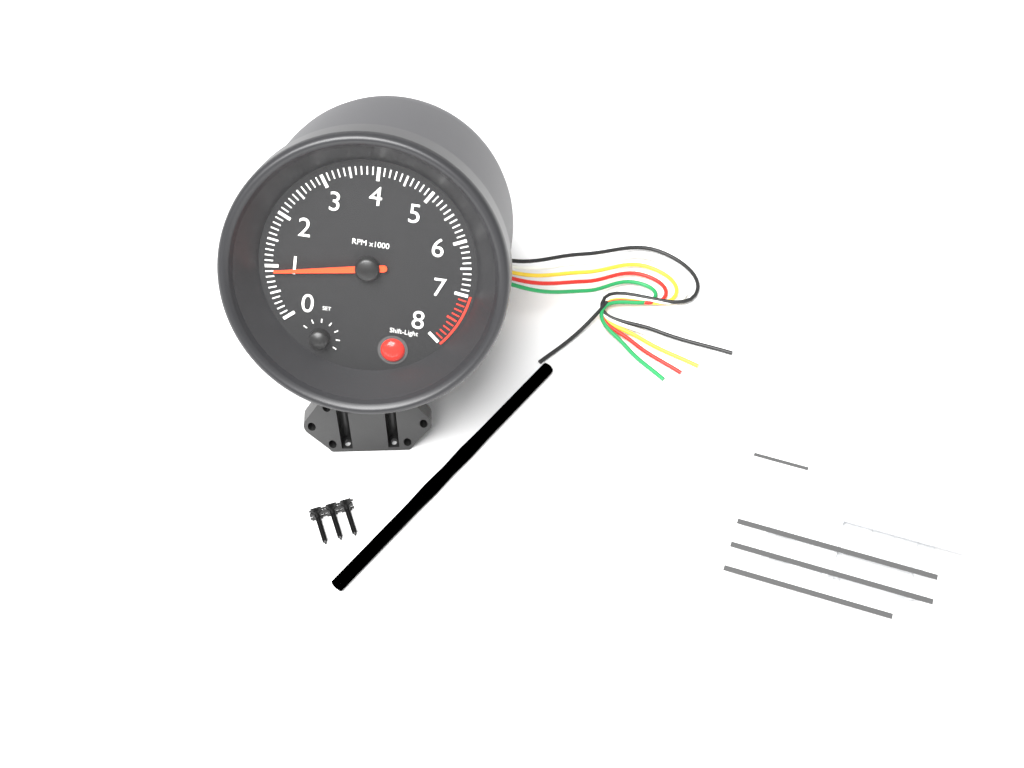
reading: 900 RPM
